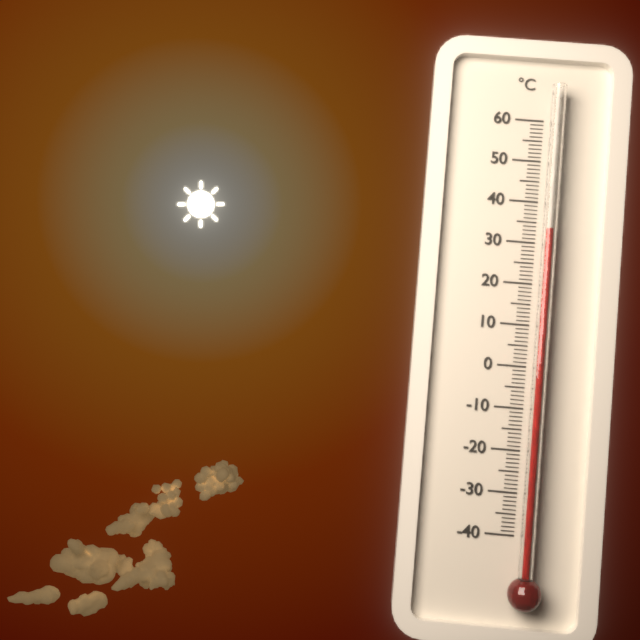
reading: 33 °C
